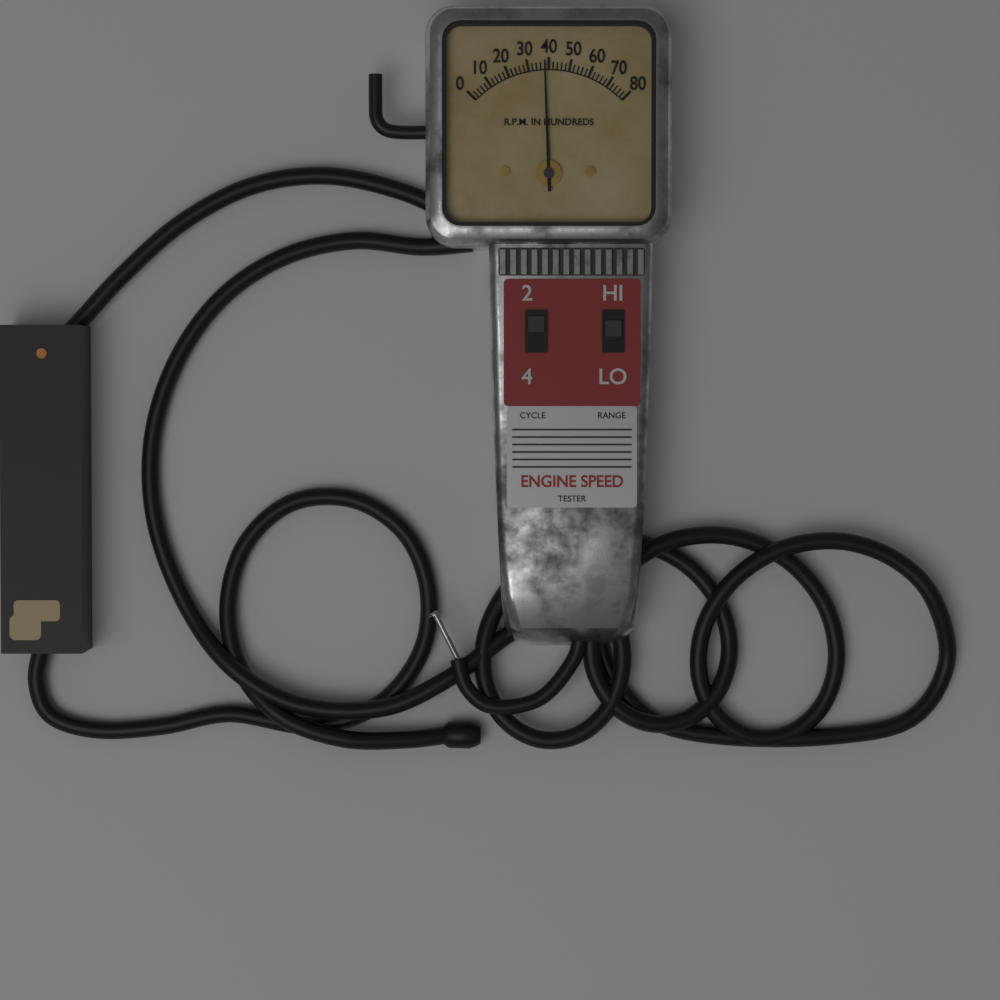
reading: 3800 RPM
